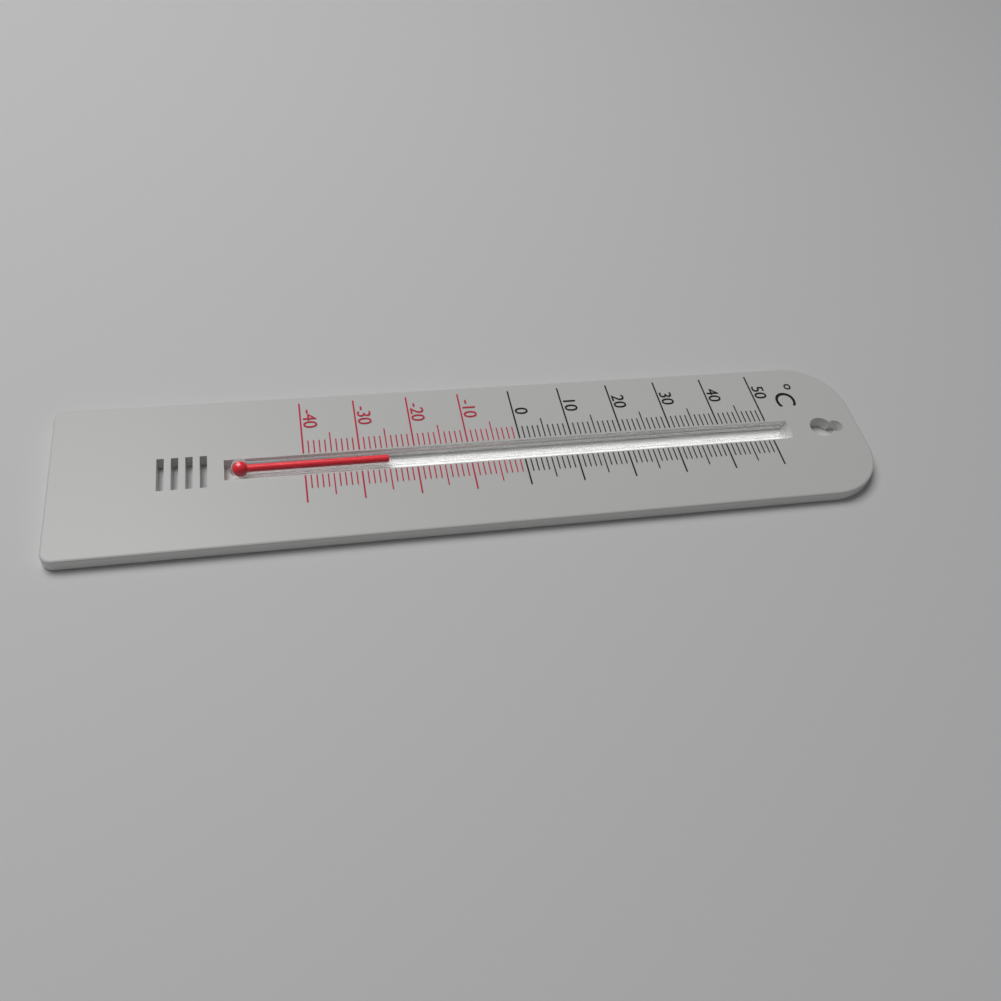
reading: -25 °C
